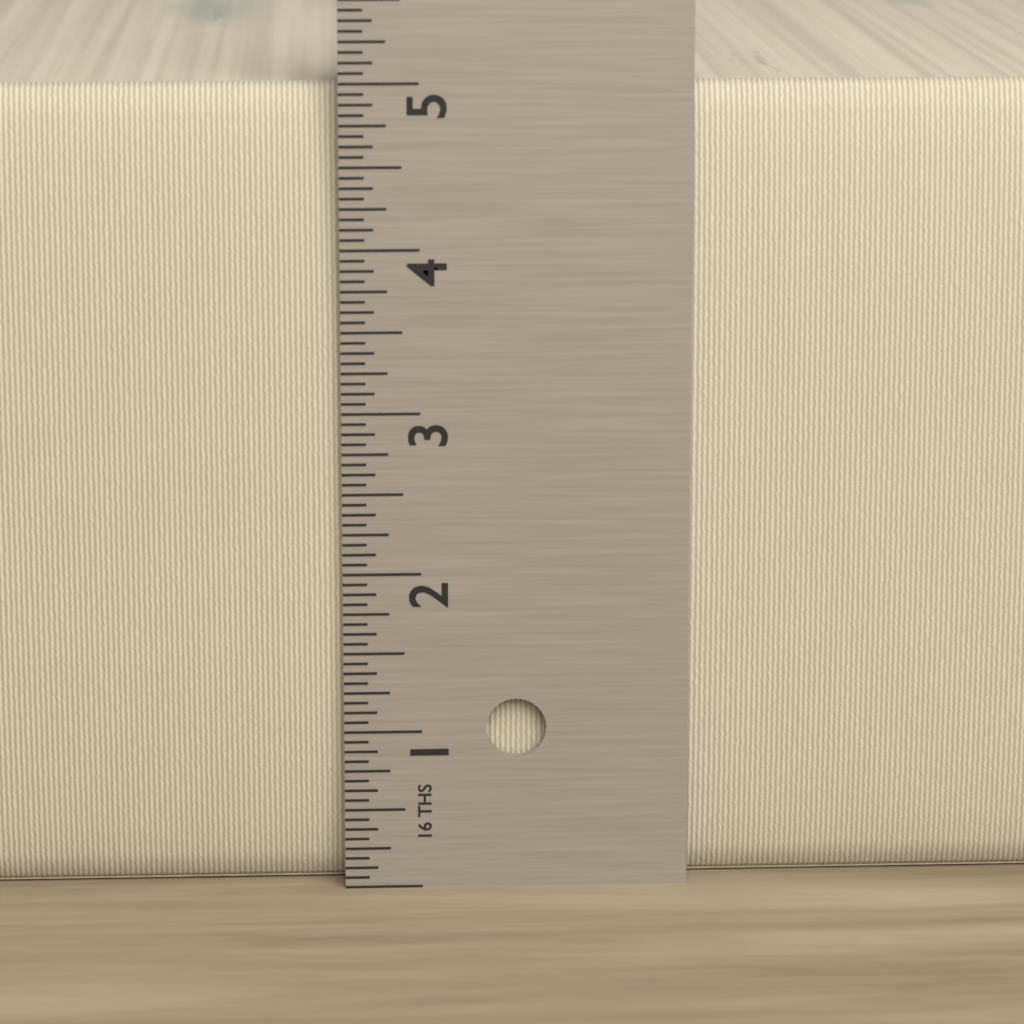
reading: 5.0000 in
